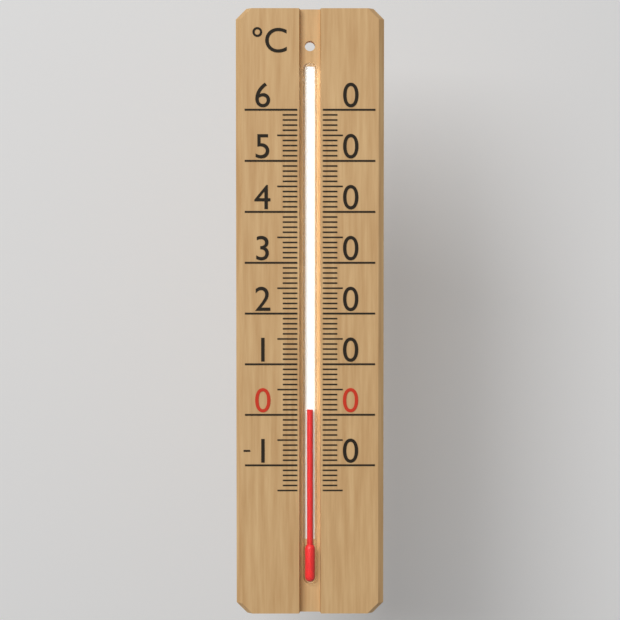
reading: 1 °C
